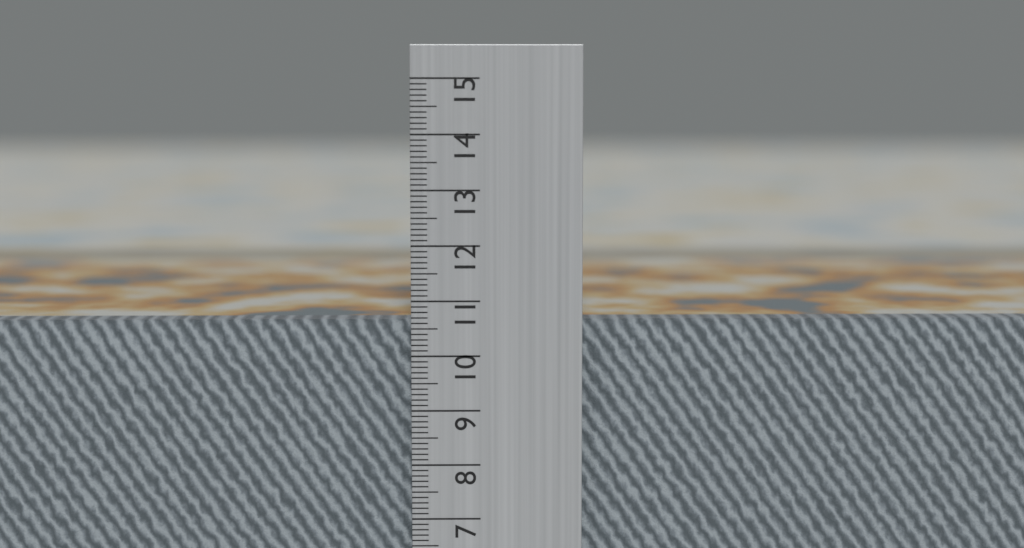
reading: 10.6 cm
